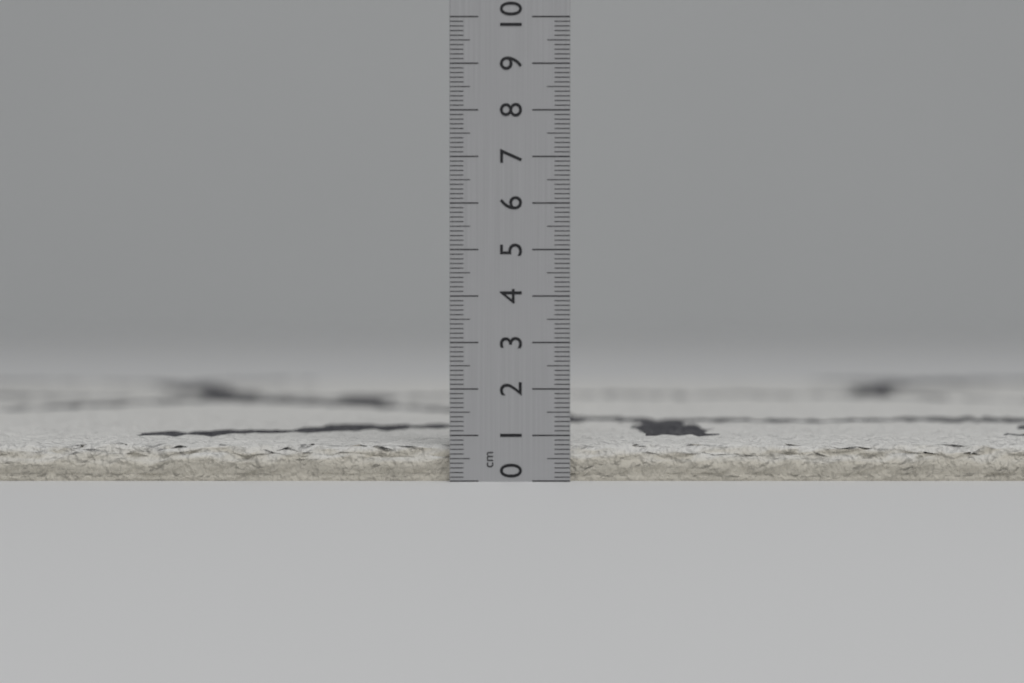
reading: 0.8 cm
